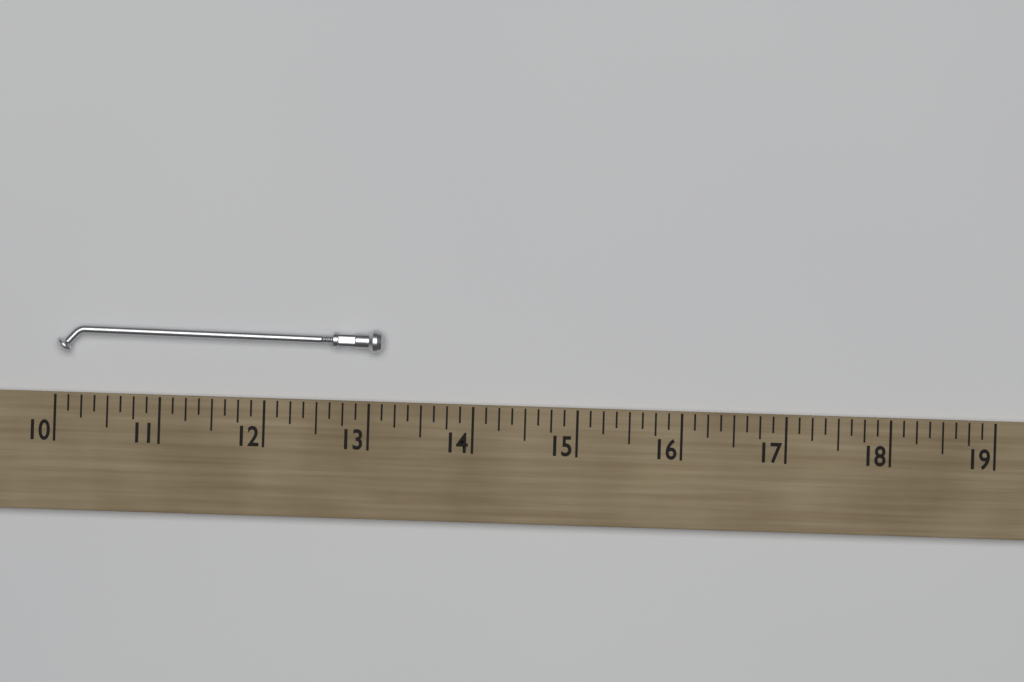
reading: 13.125 (no unit)
